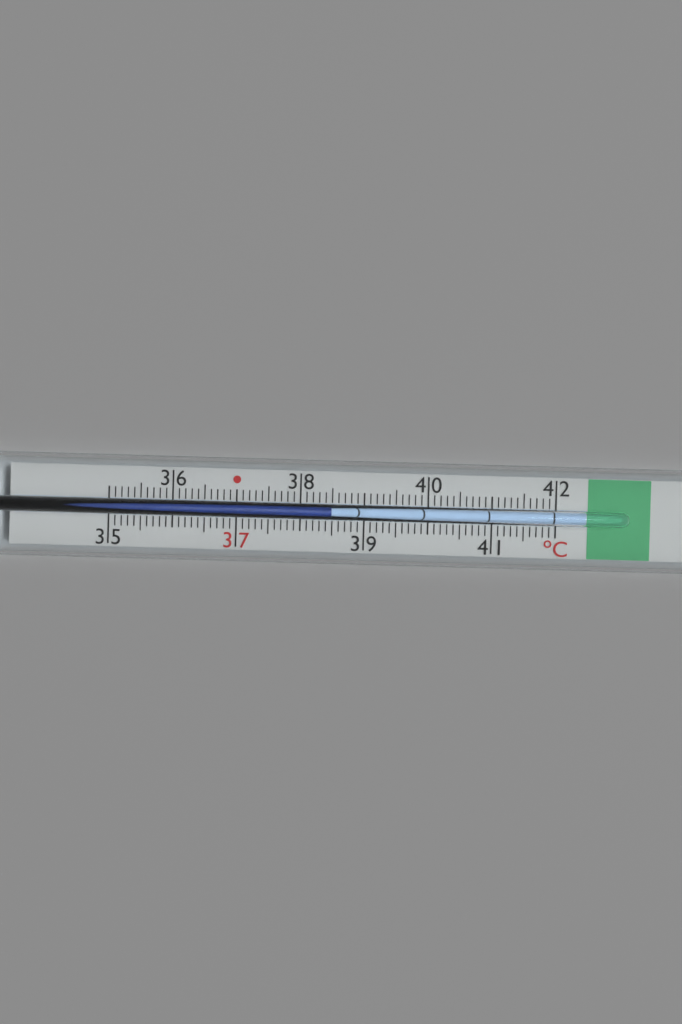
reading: 38.5 °C
